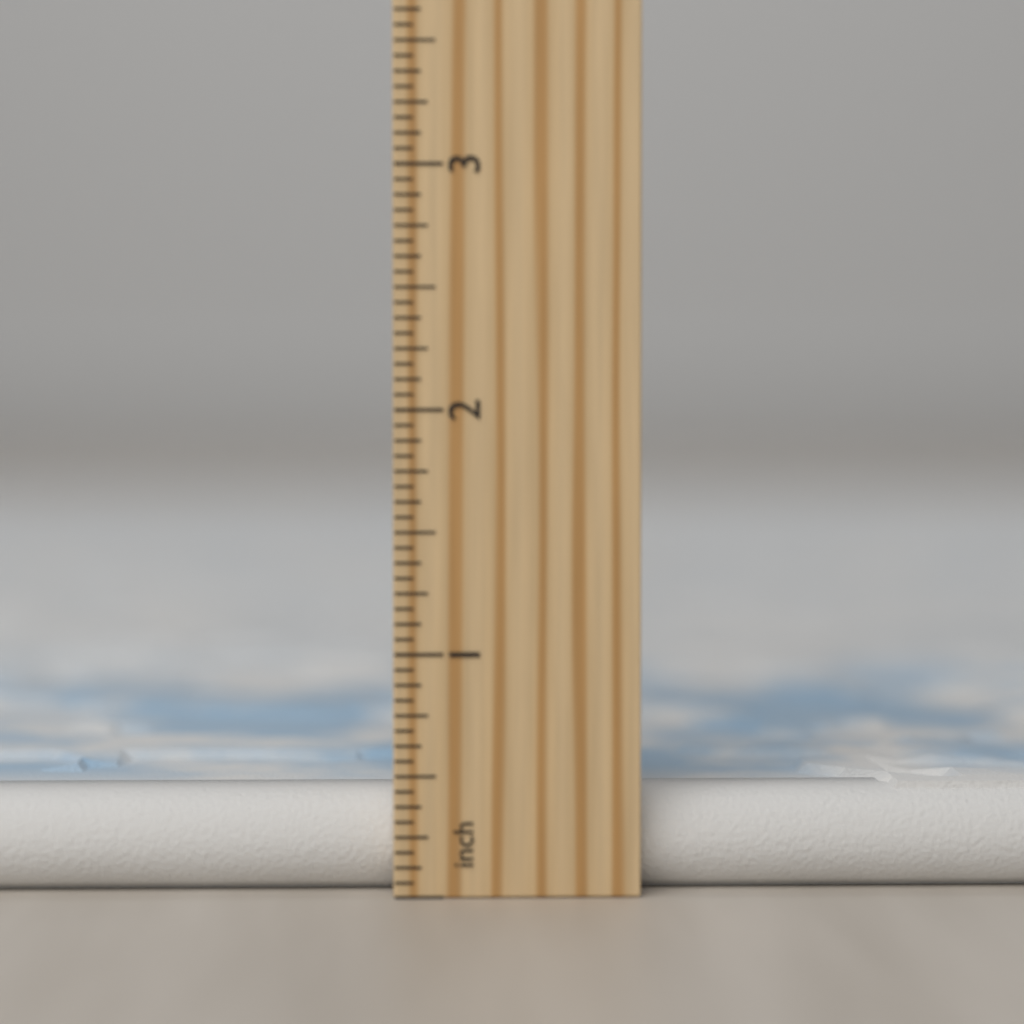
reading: 0.4375 inch
